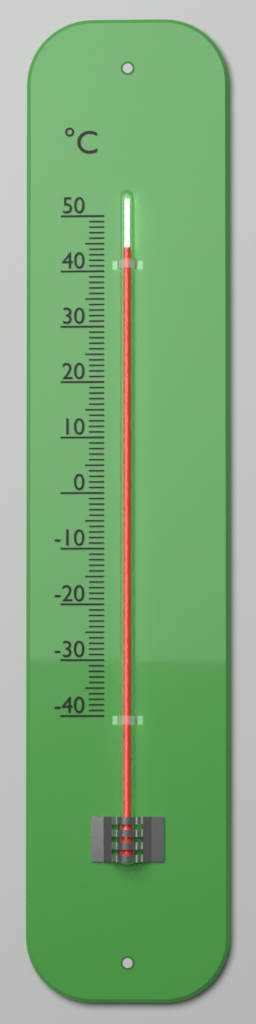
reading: 44 °C
